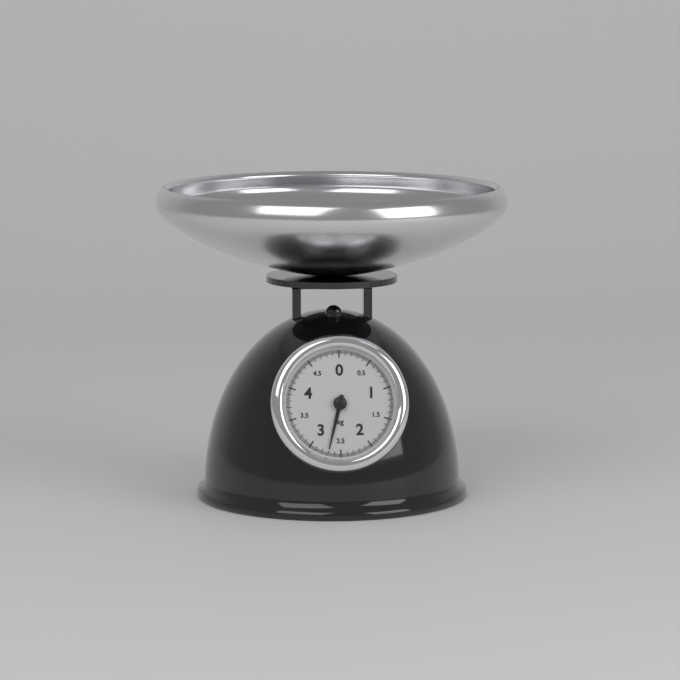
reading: 2.70 kg
